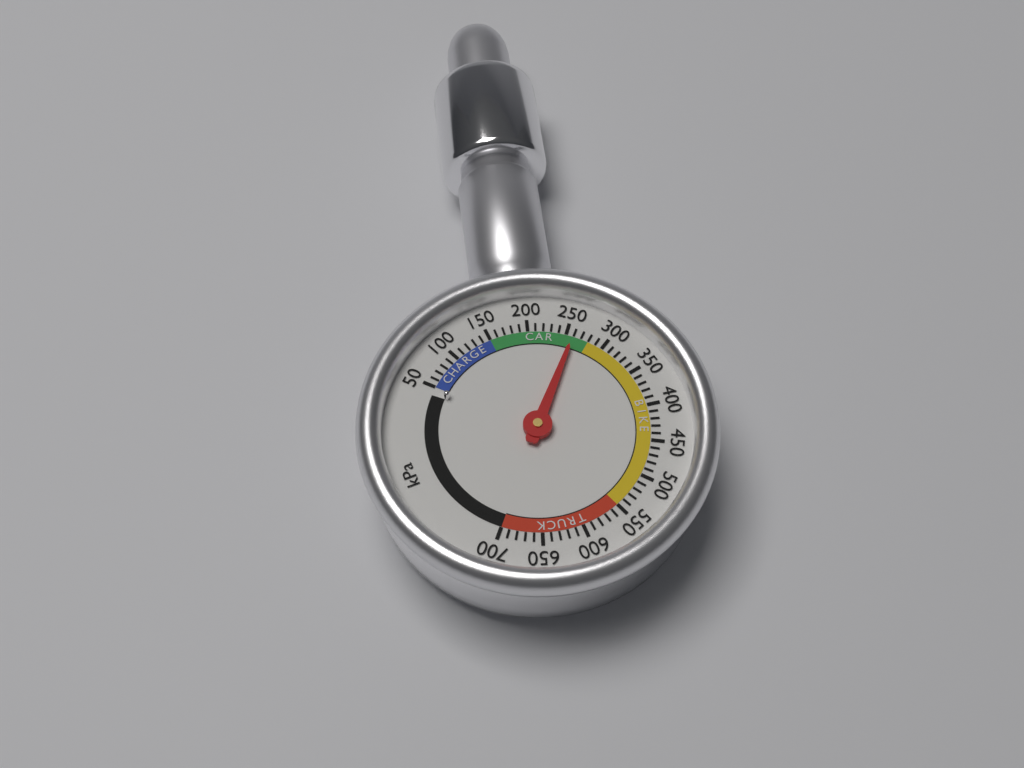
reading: 260 kPa
